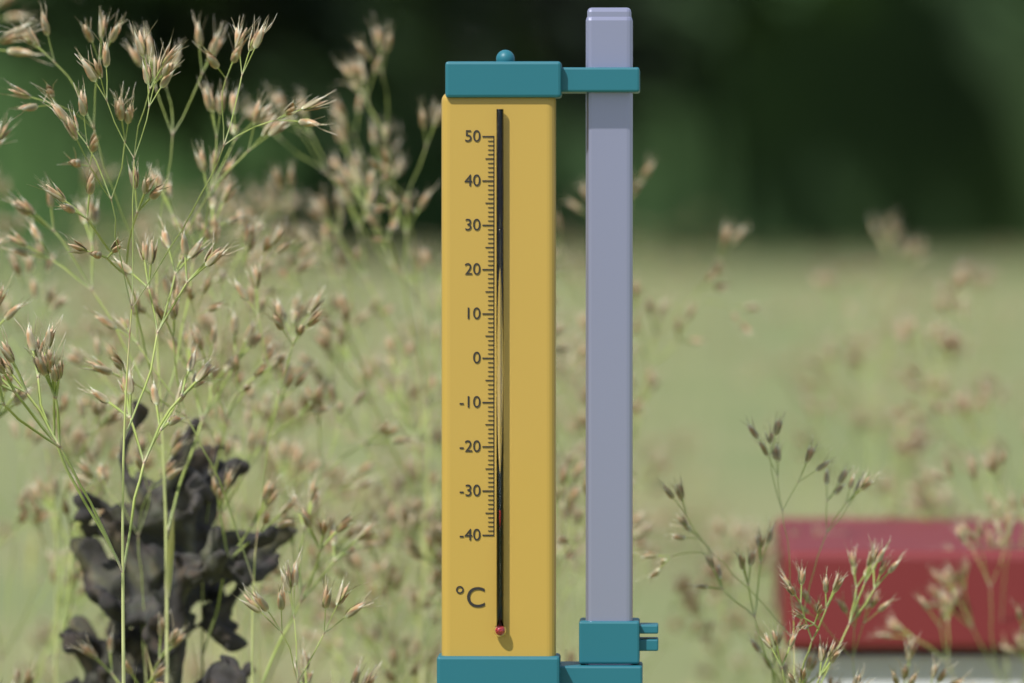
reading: -34 °C
